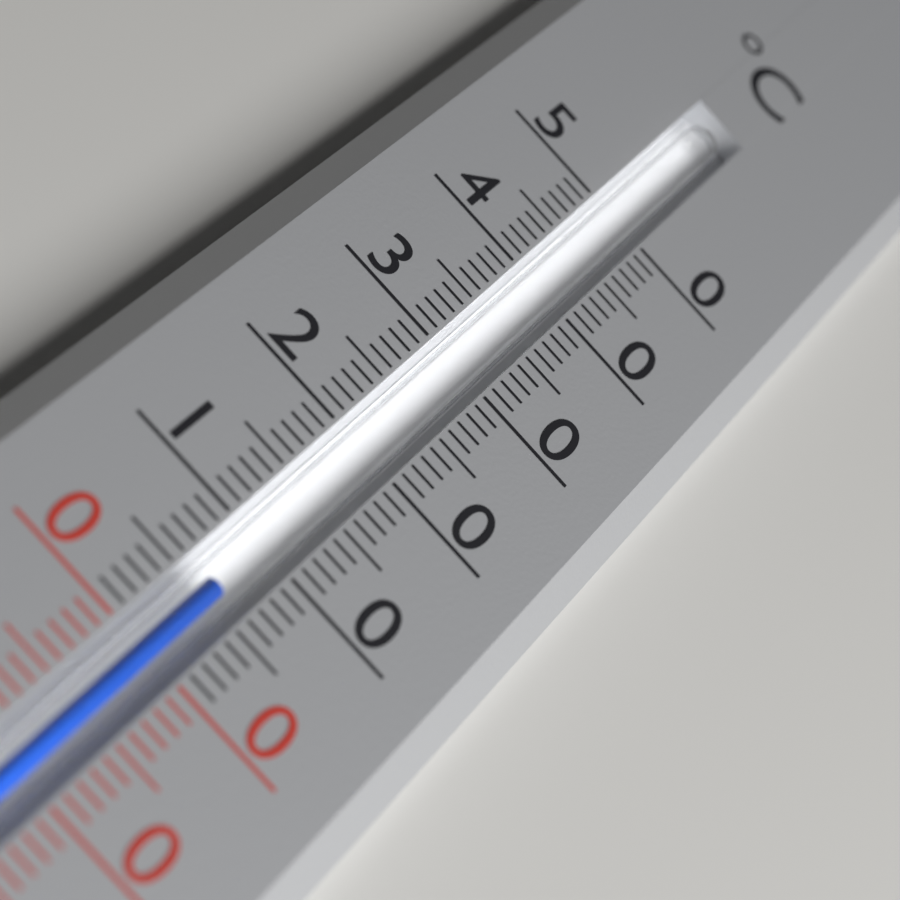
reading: 6 °C
